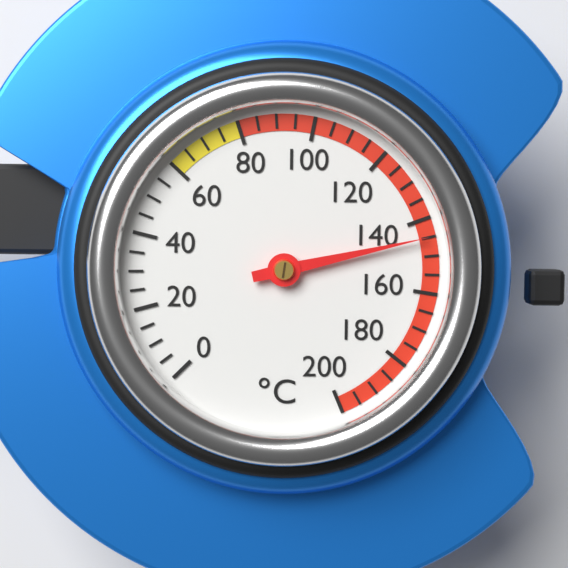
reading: 145 °C
